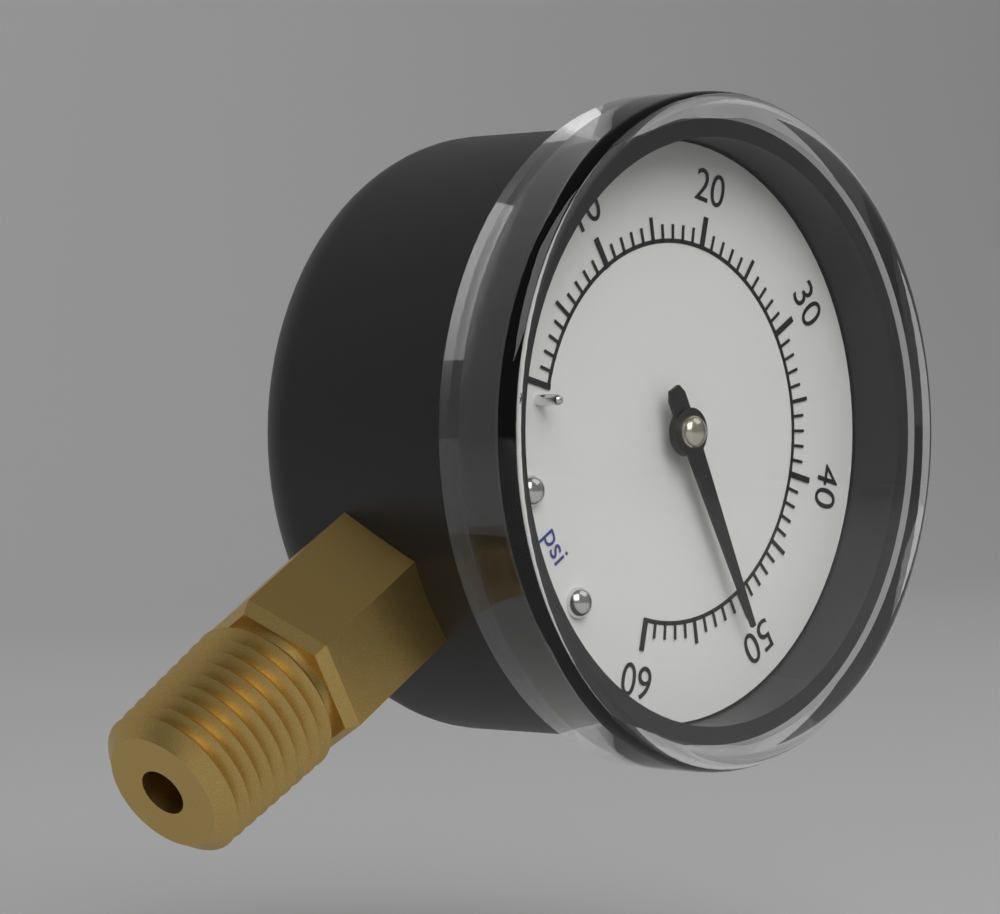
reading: 51 psi
